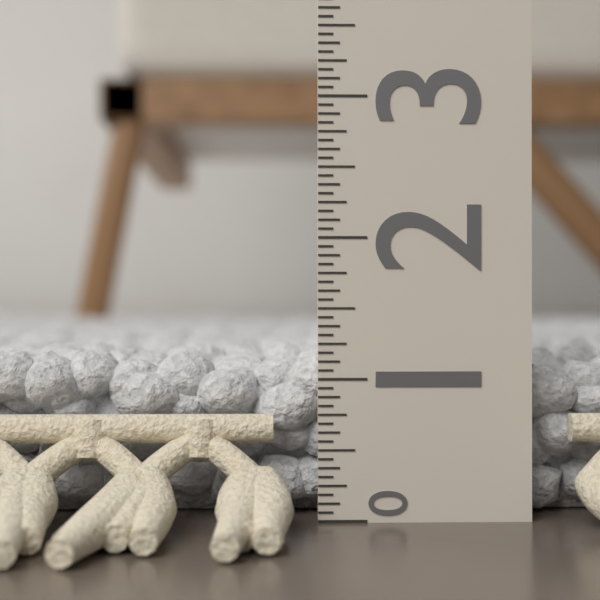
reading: 1.2500 (no unit)
